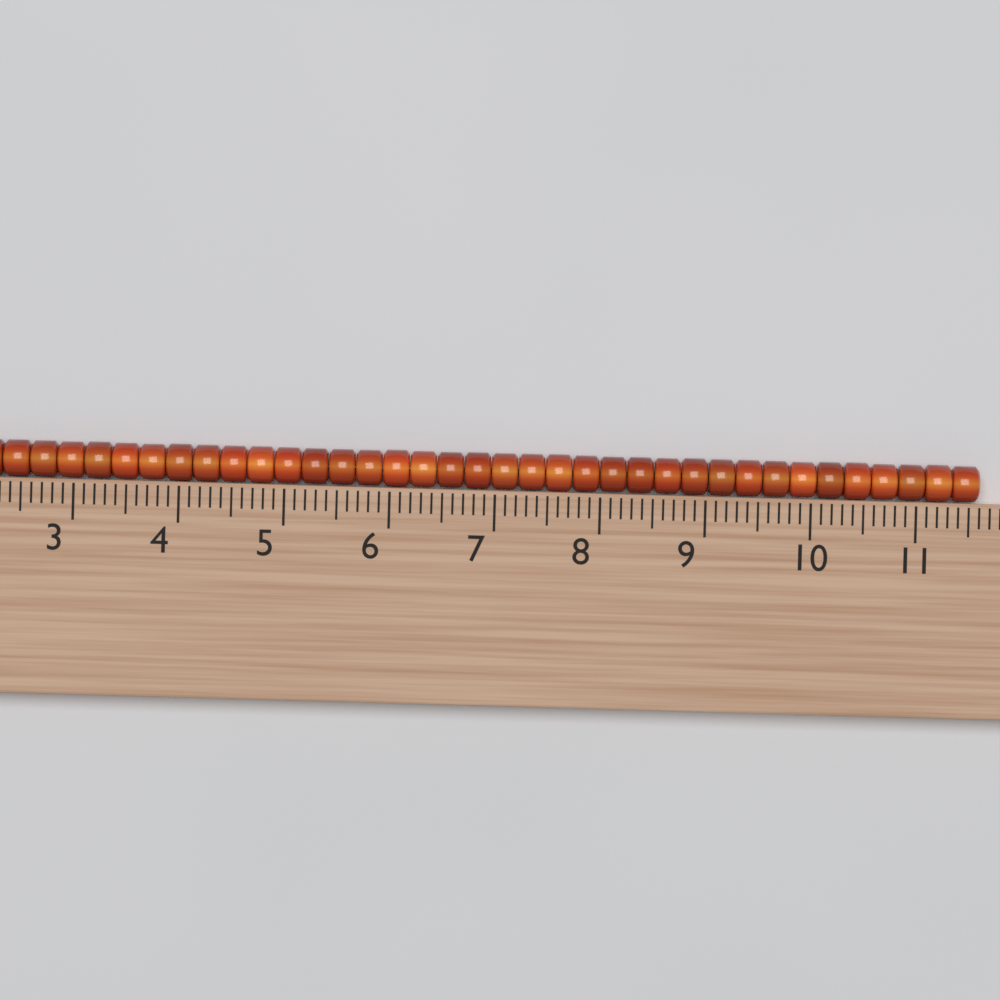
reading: 11.6 (no unit)
